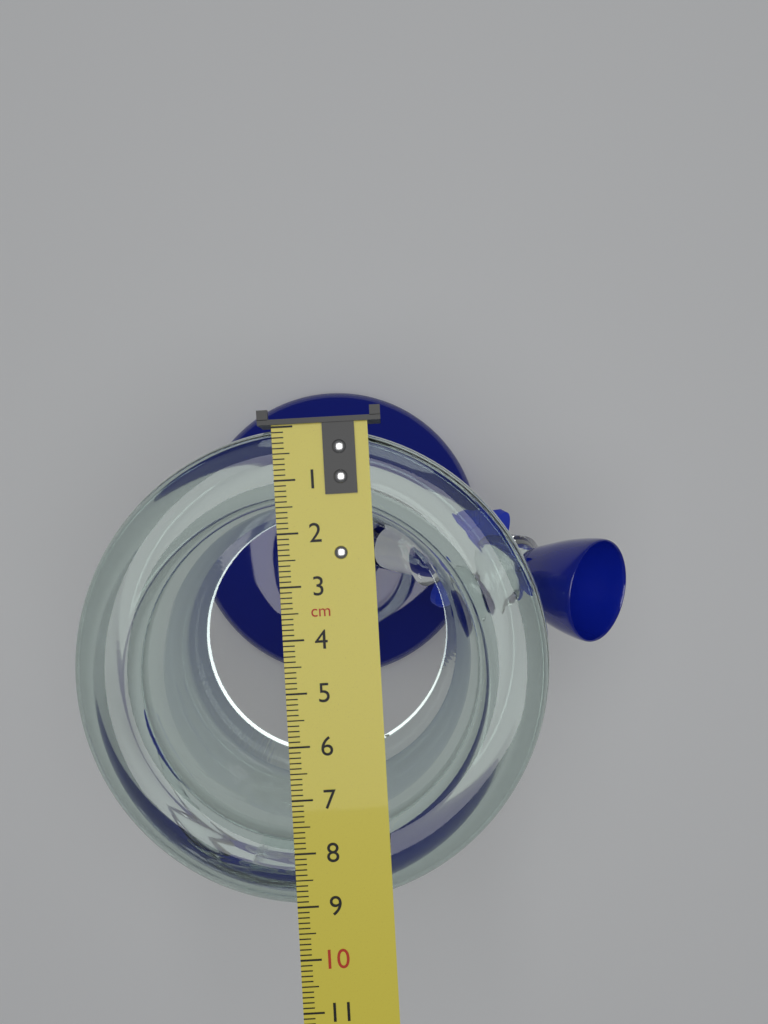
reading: 9.1 cm
